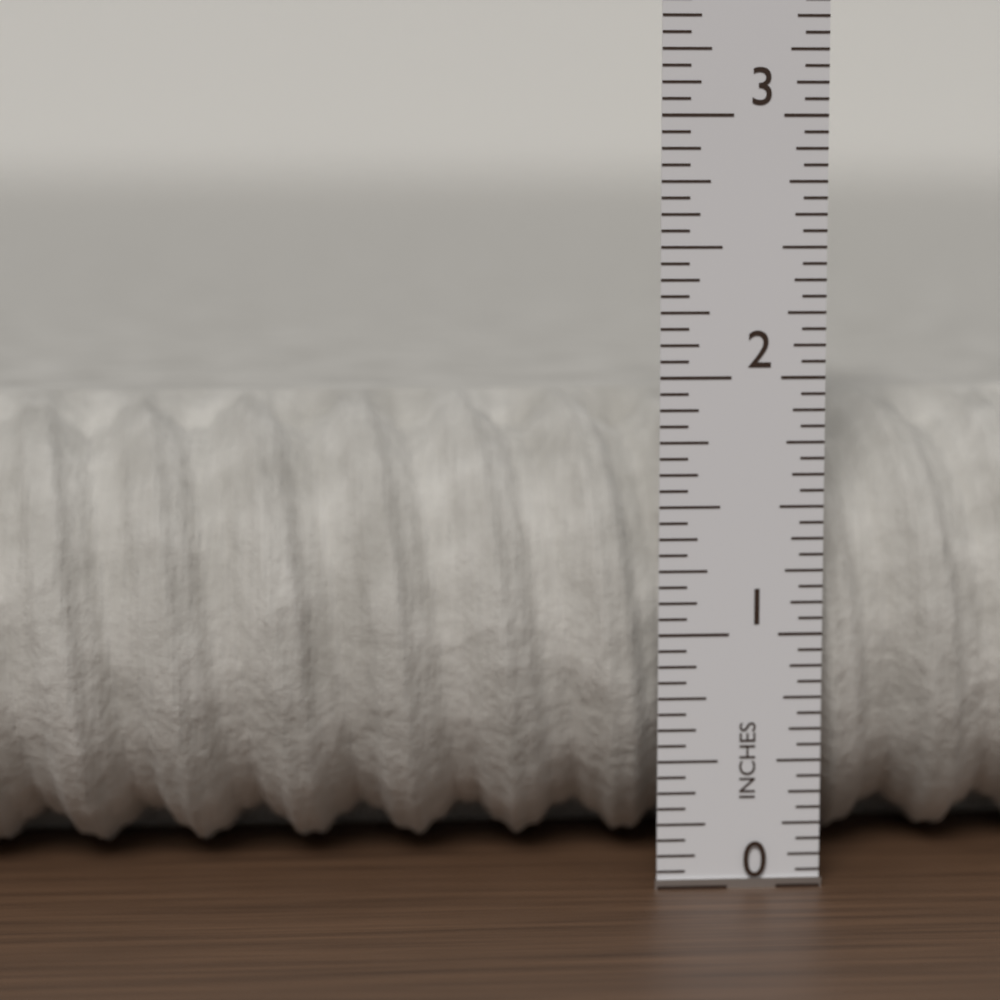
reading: 1.8750 in
